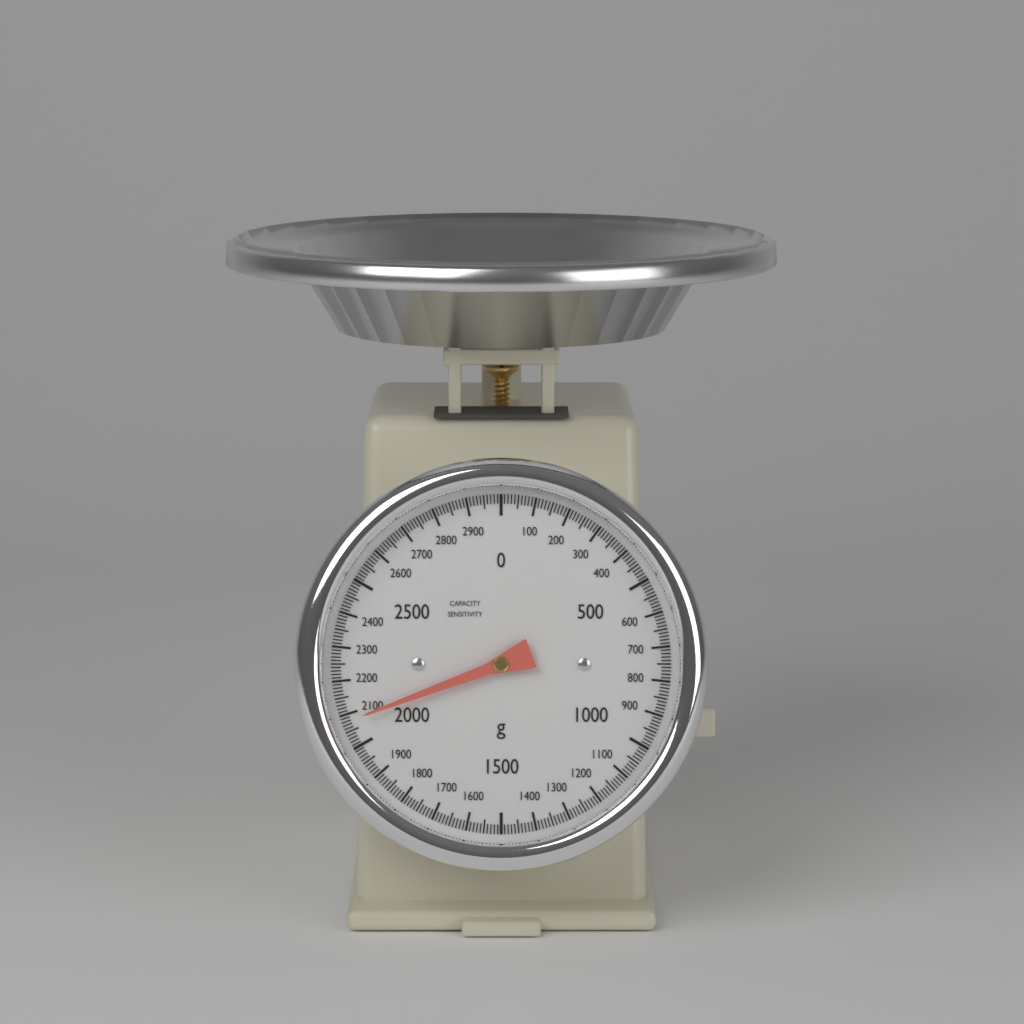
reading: 2080 g
